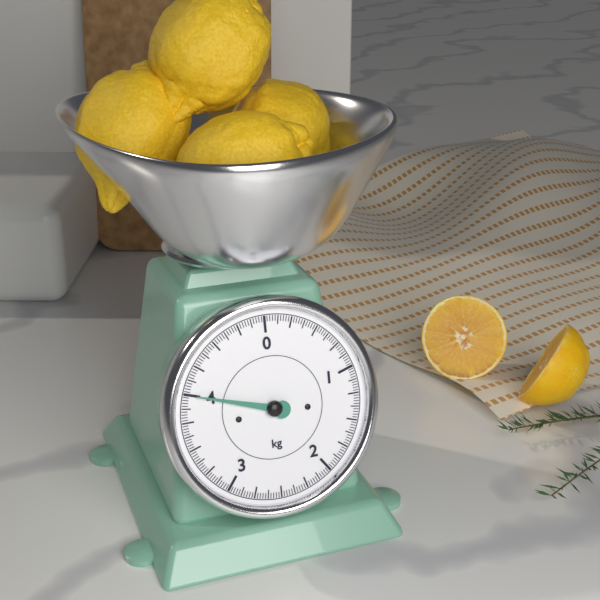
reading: 4.000 kg
